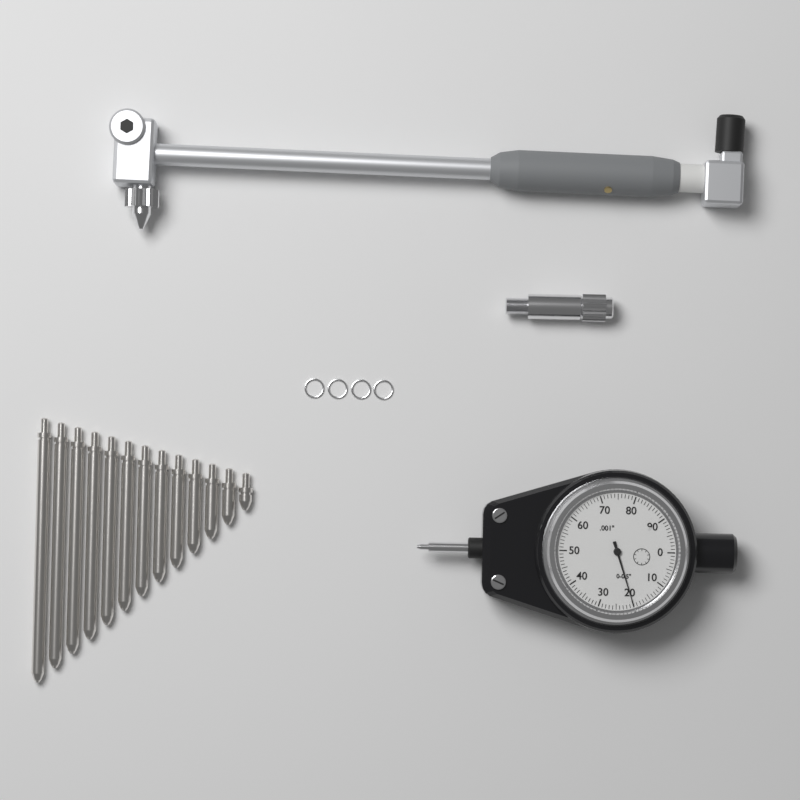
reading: 0.020 in
